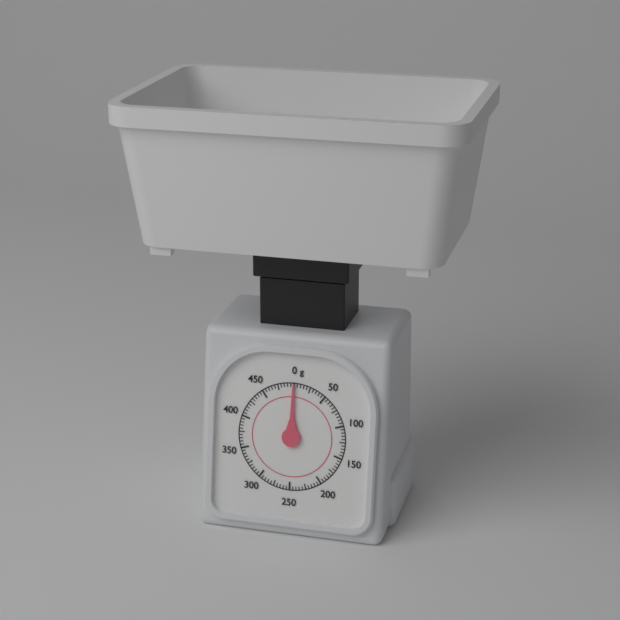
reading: 0 g
